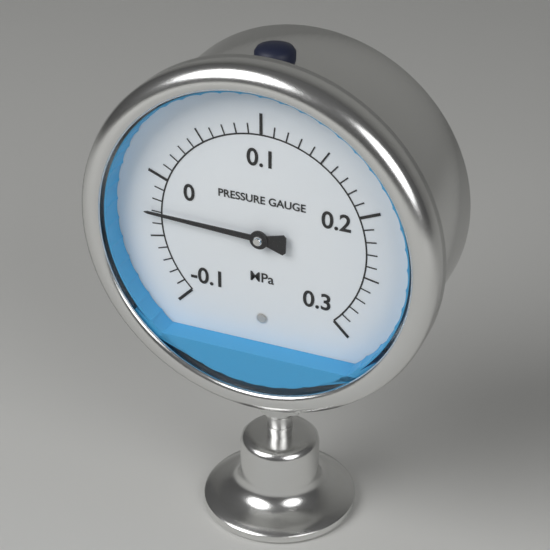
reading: -0.03 MPa
